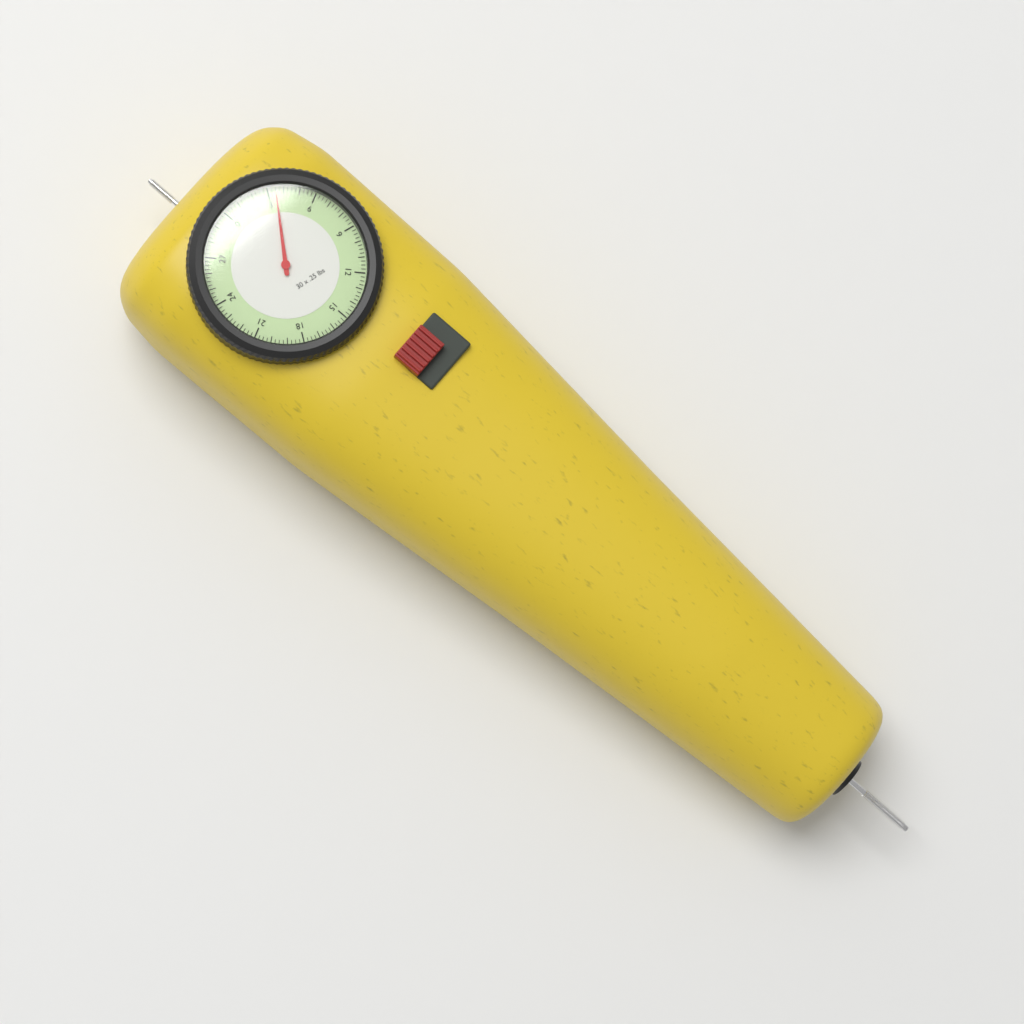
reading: 3.50 lbs
